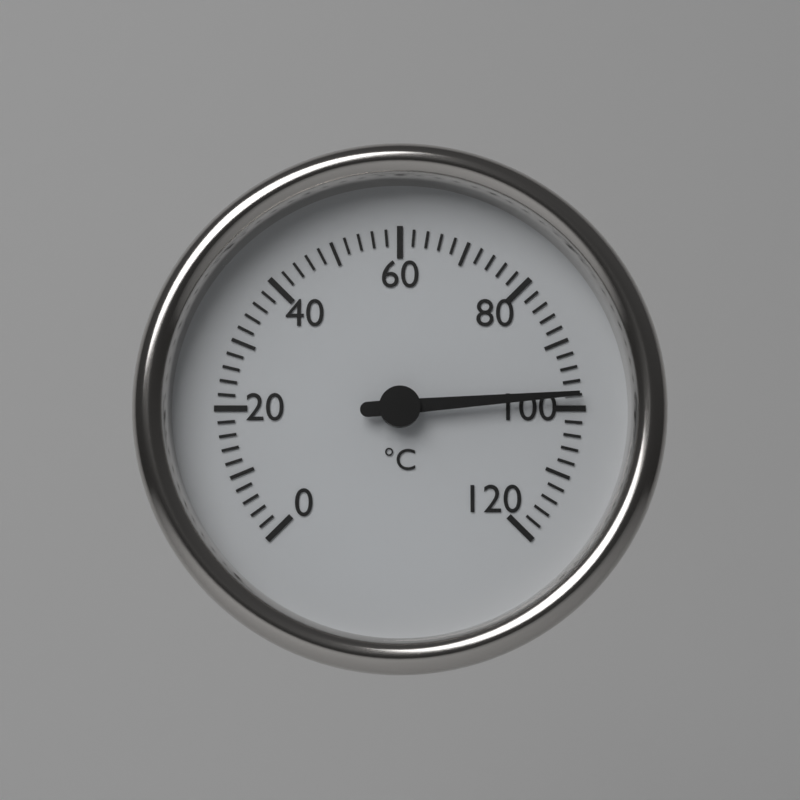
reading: 98 °C
